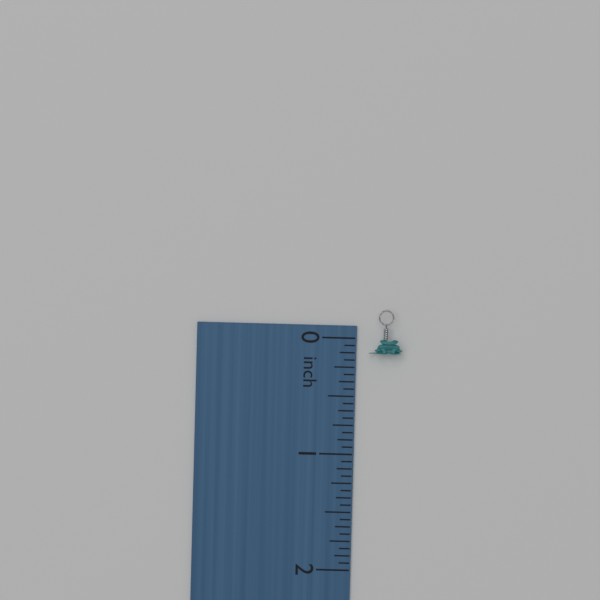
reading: 0.1250 inch
